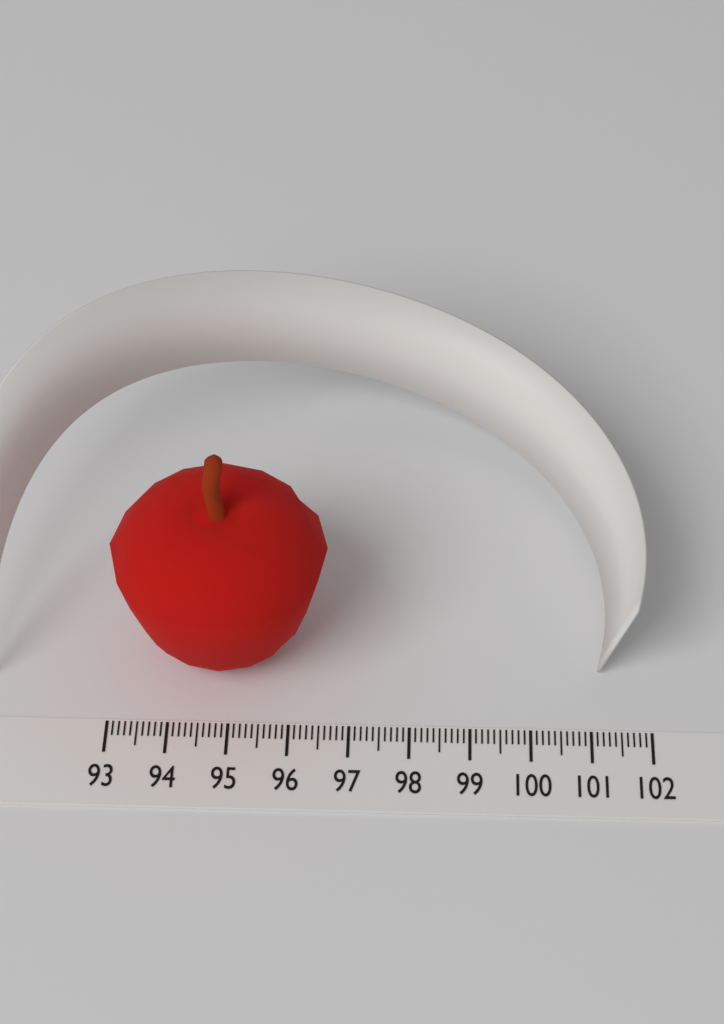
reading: 96.6 (no unit)
